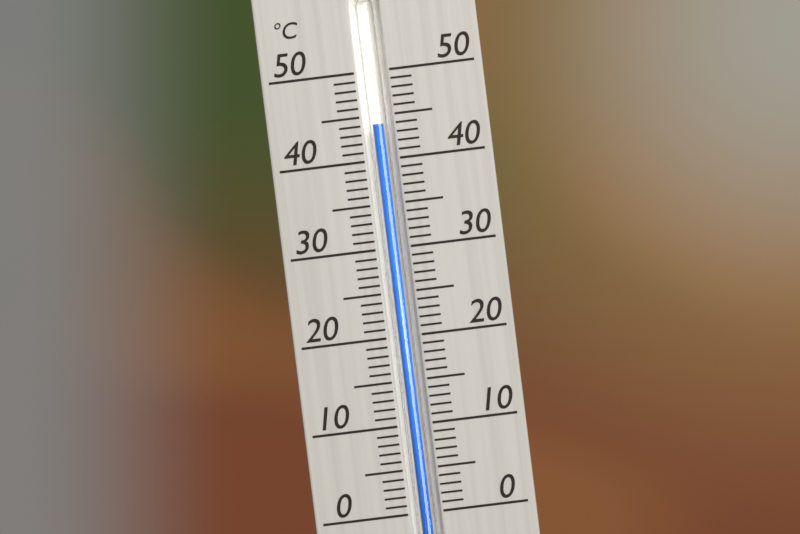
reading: 44 °C
